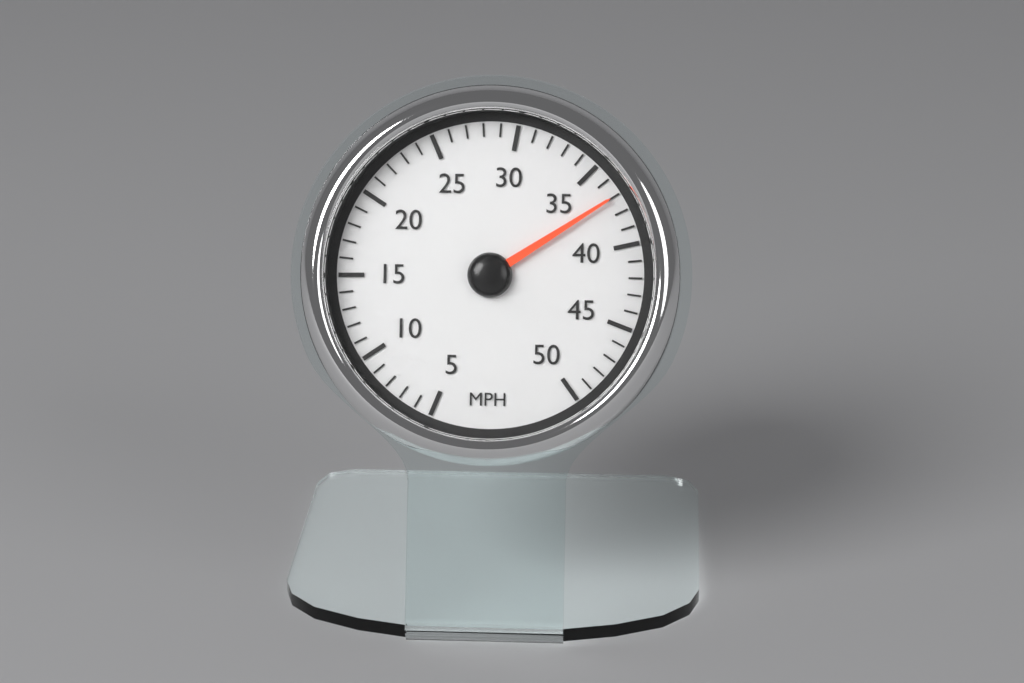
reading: 37 MPH
